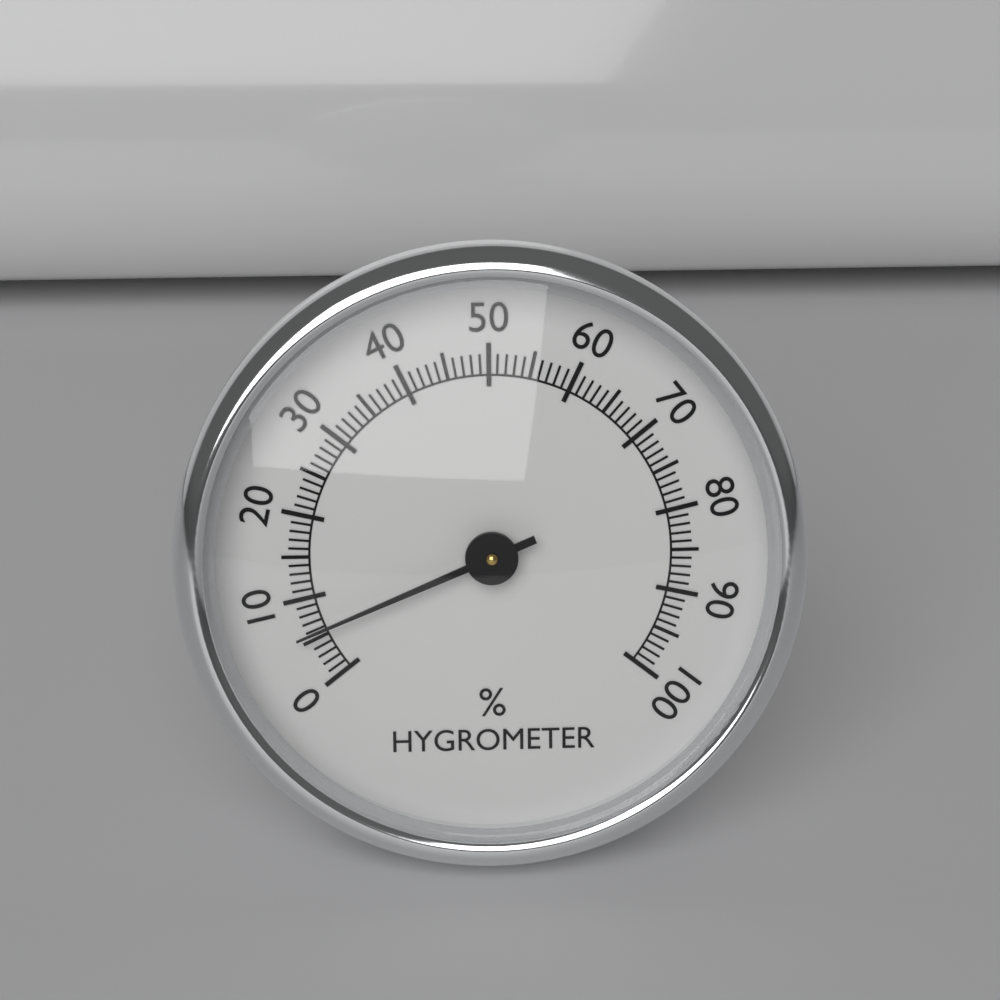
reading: 6 %
